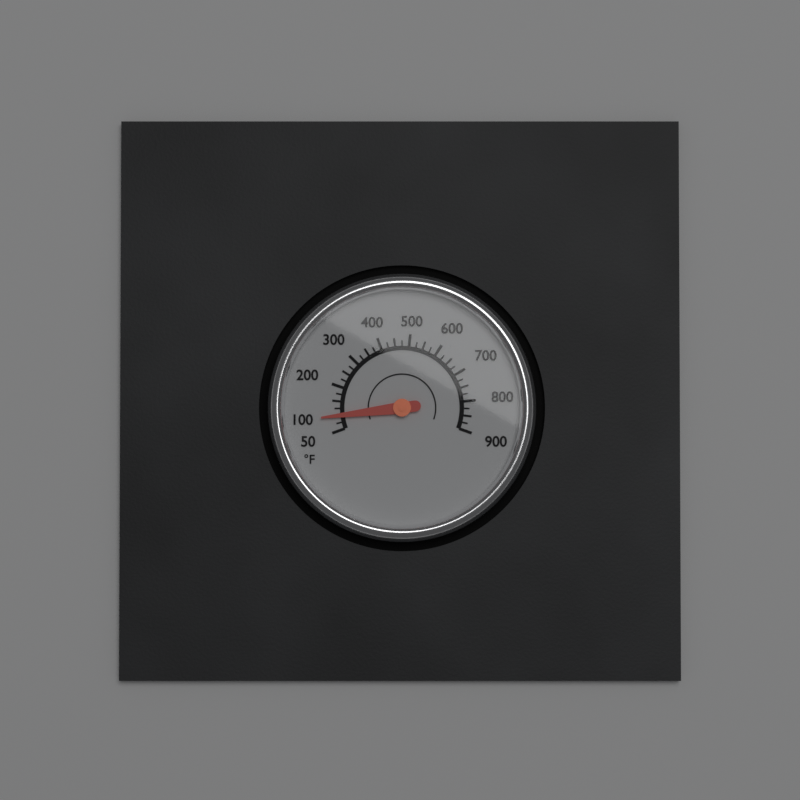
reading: 100 °F
